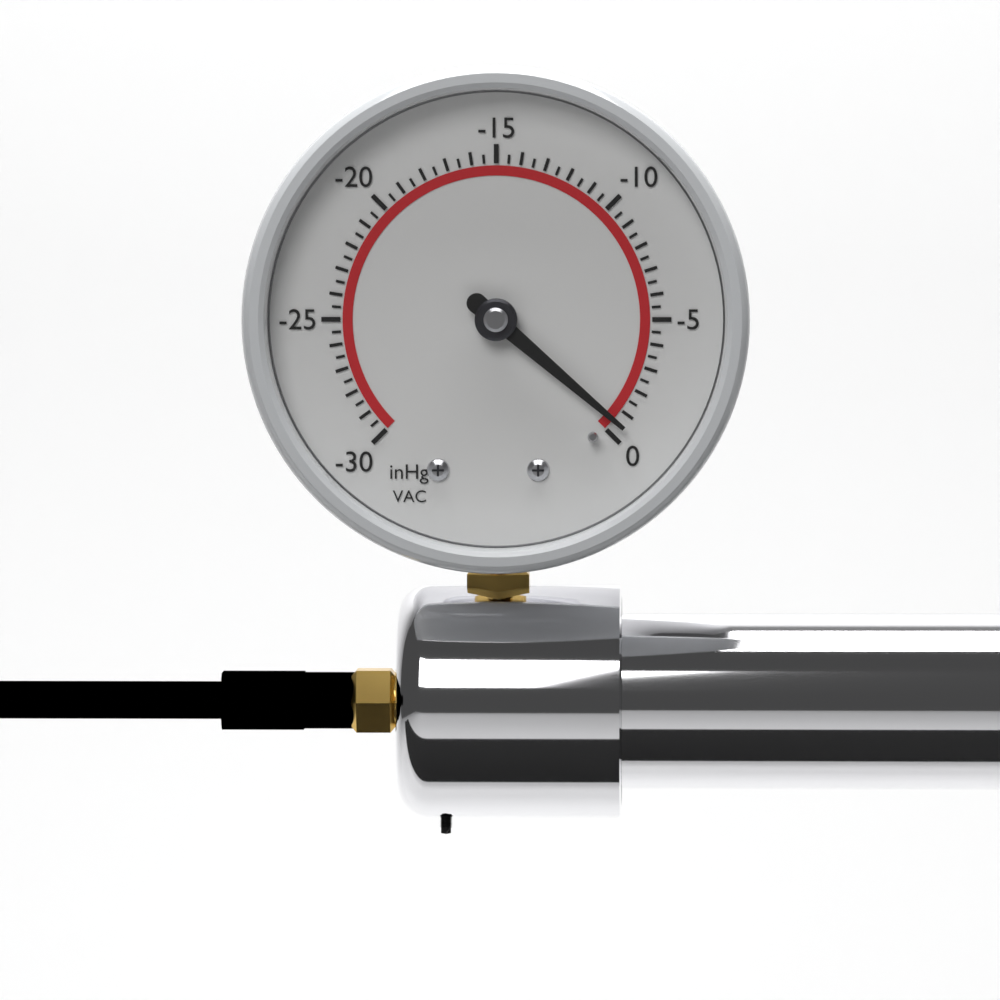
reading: -0.5 inHg
